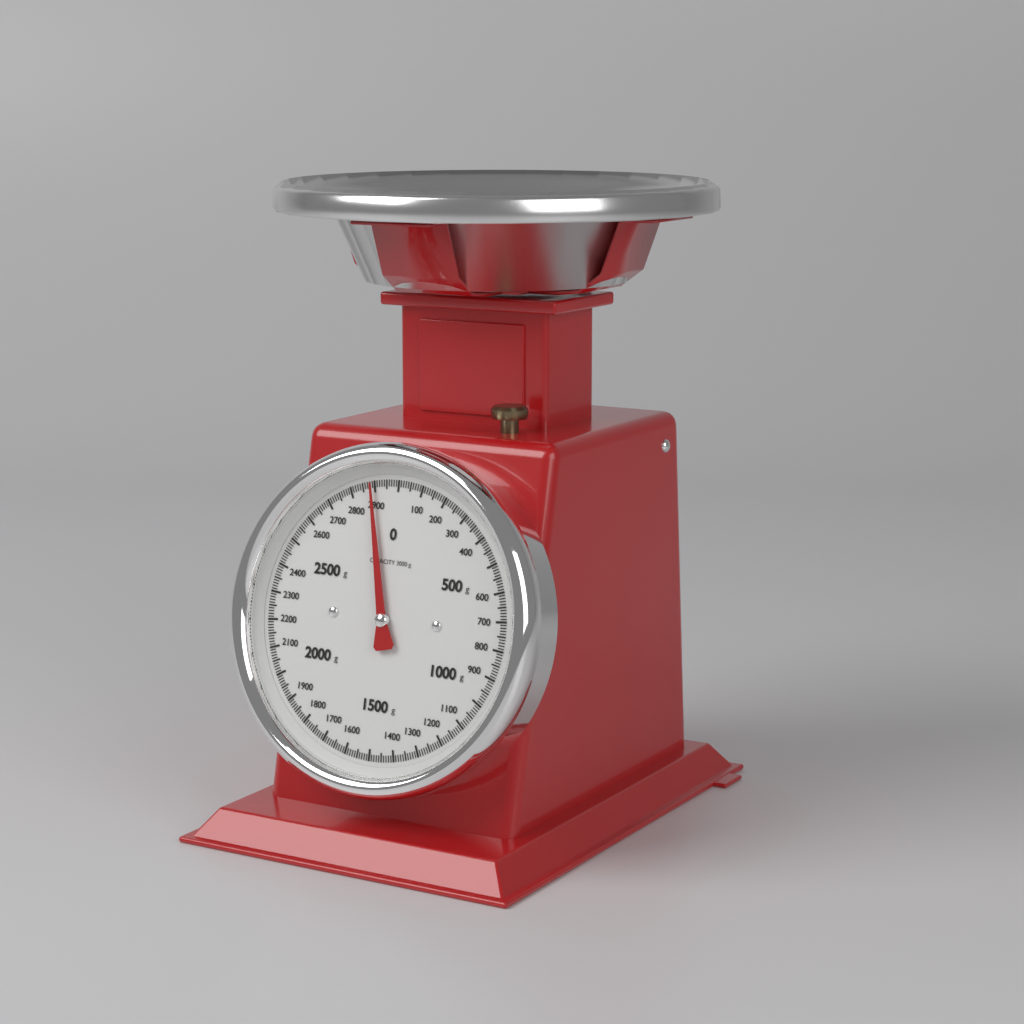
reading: 2890 g
